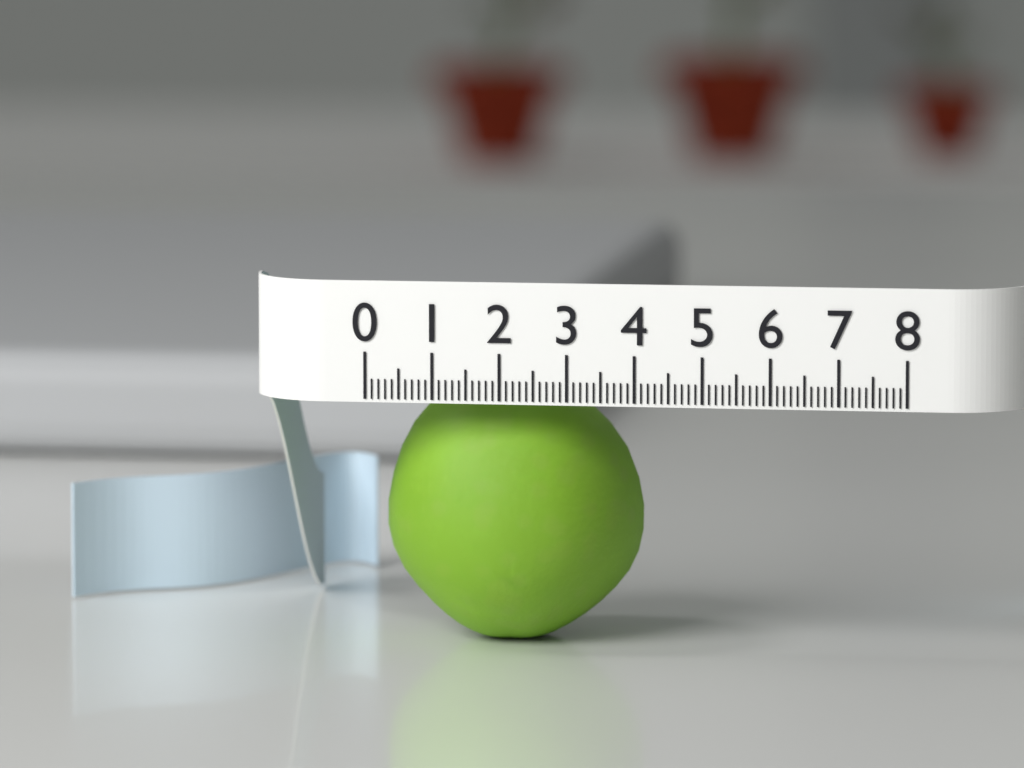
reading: 3.9 (no unit)
